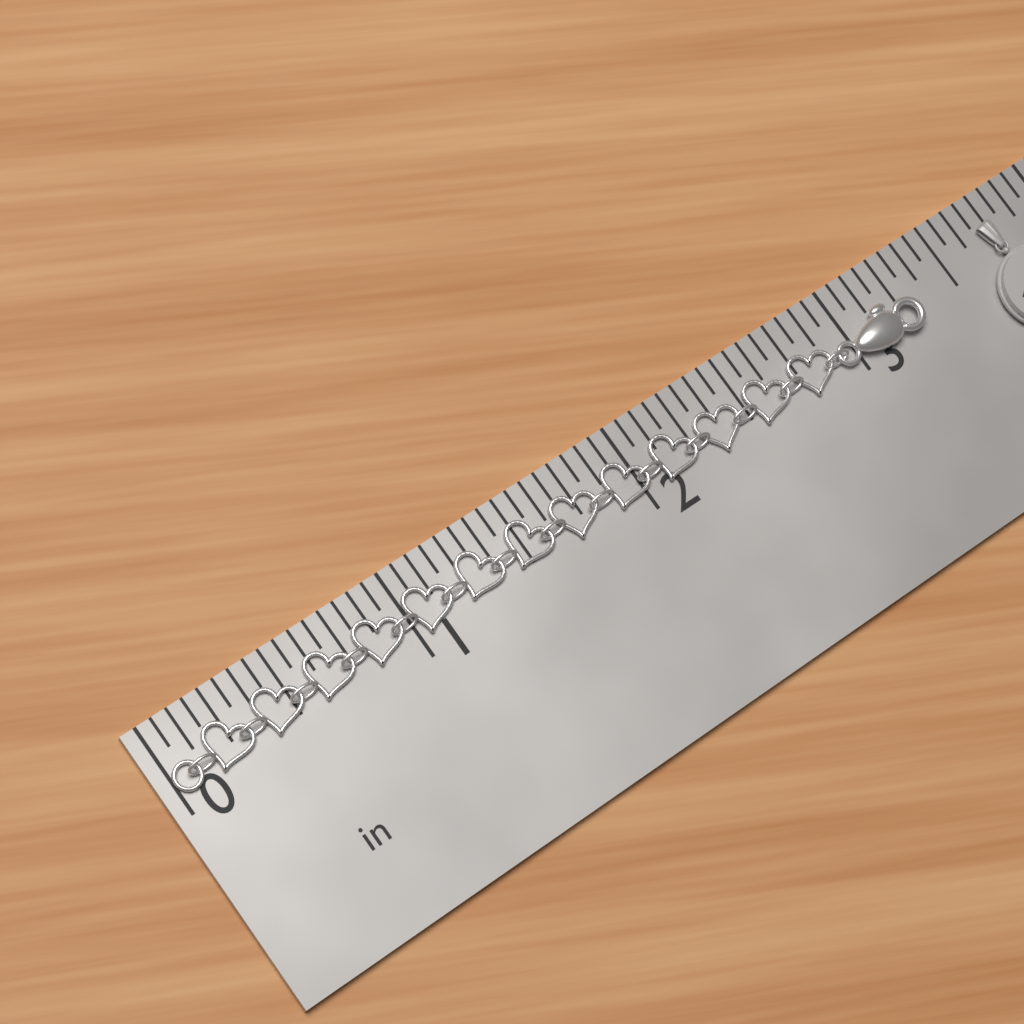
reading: 3.3125 in
